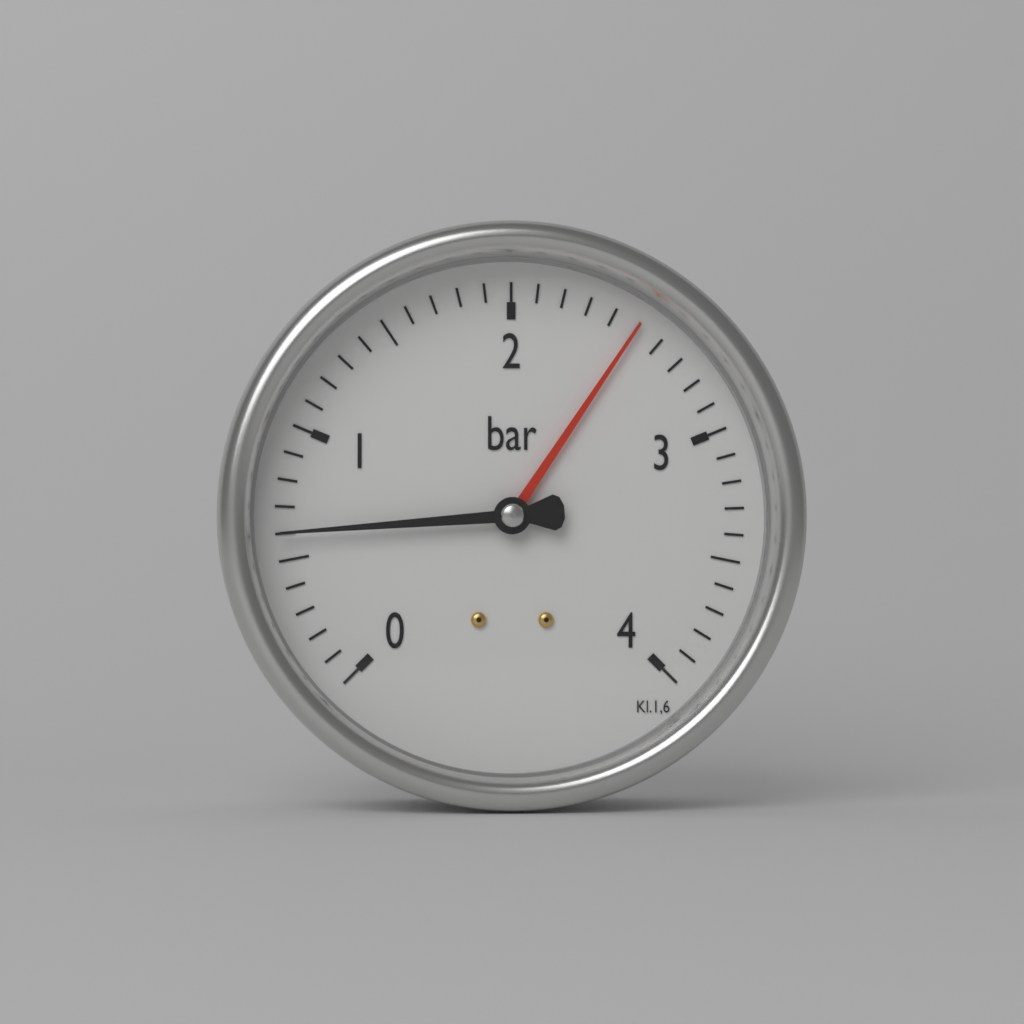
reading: 0.6 bar
